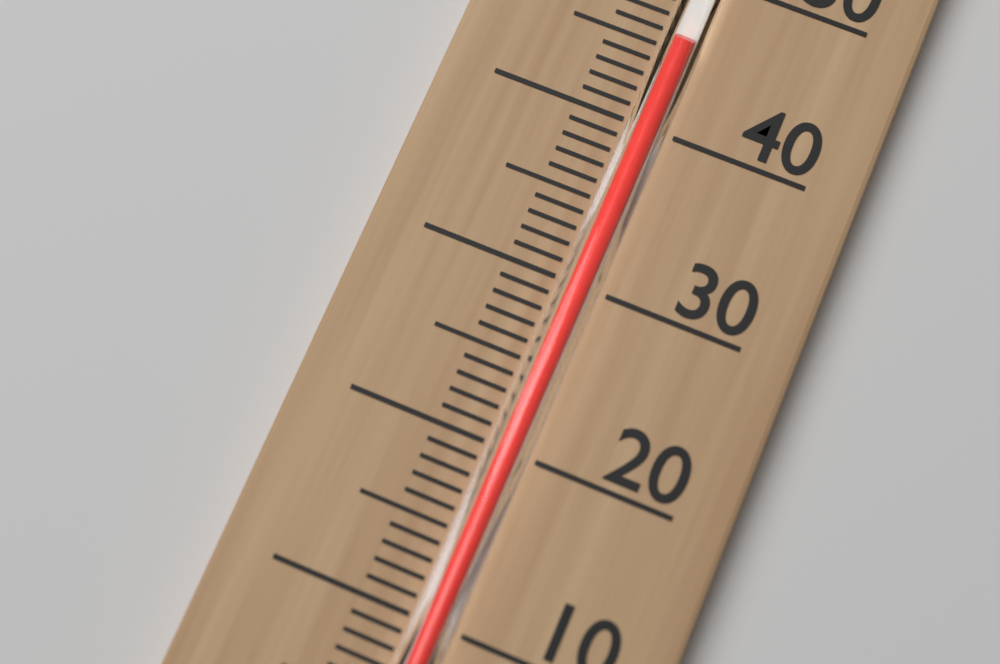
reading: 45 °C
